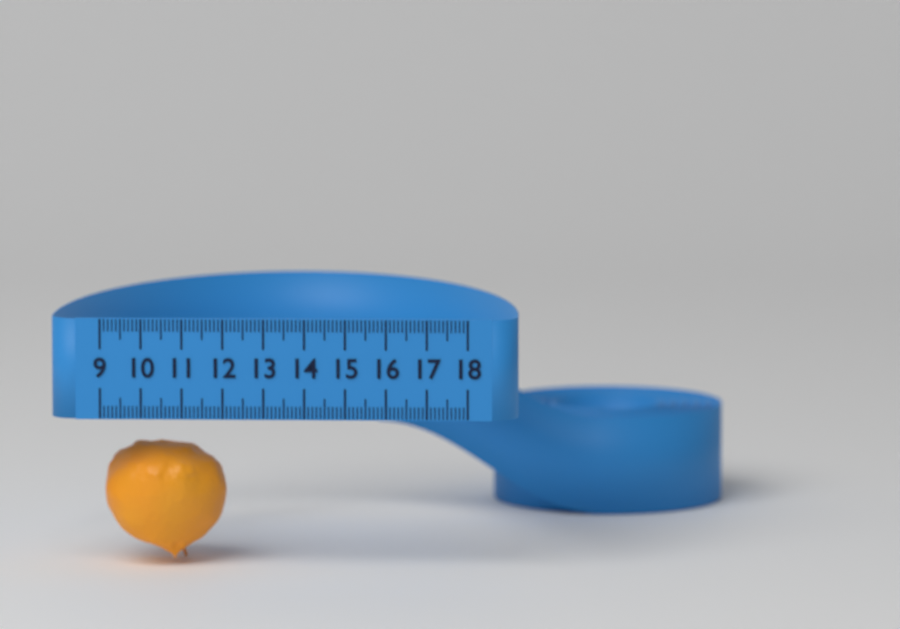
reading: 12.0 (no unit)
